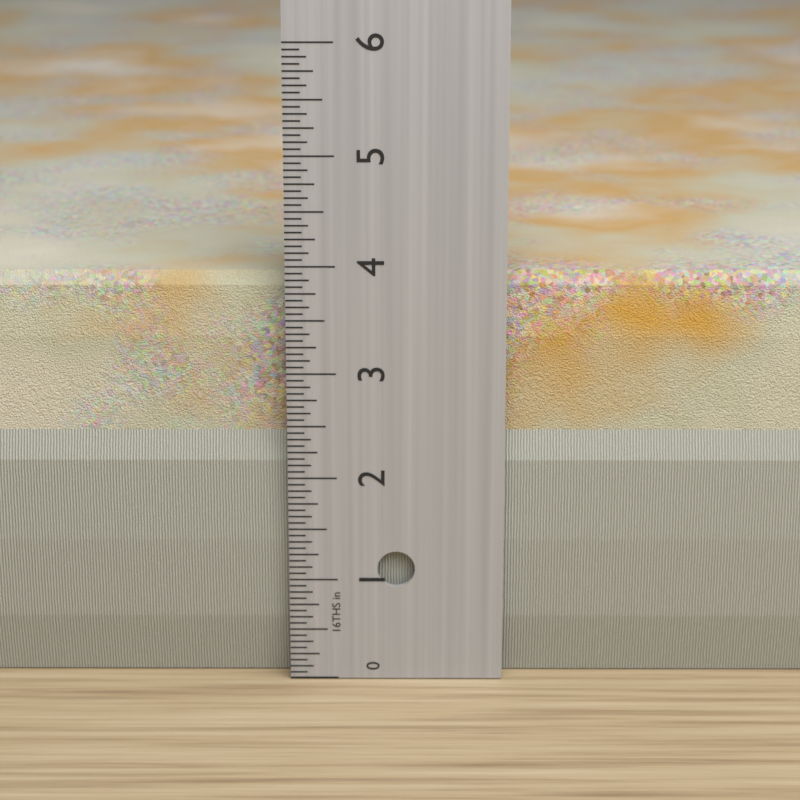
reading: 3.8750 in
